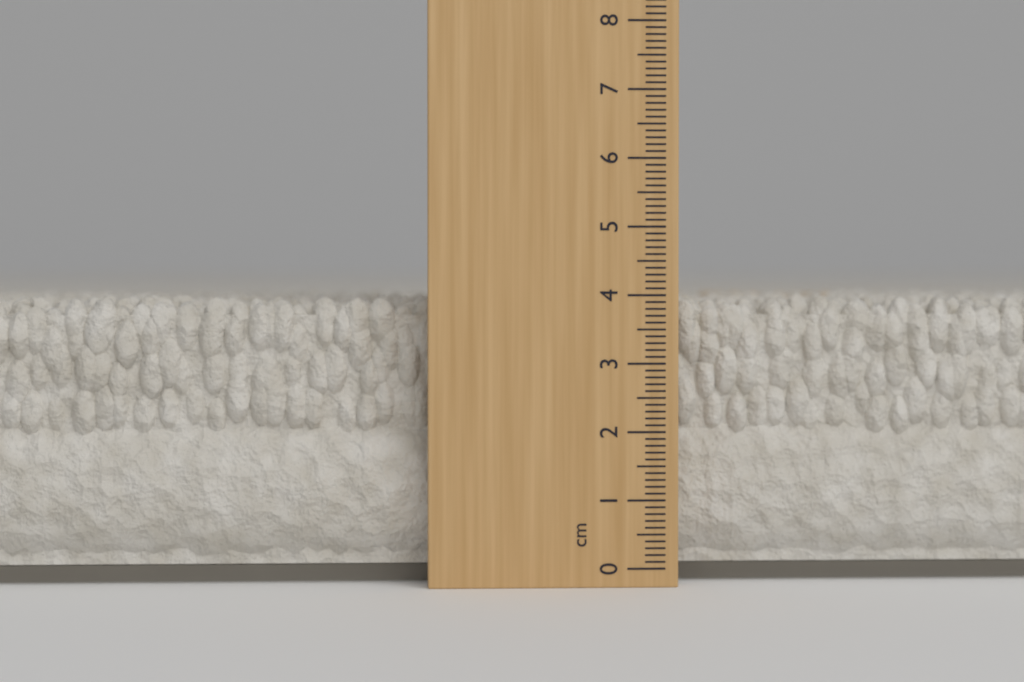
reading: 4.0 cm
